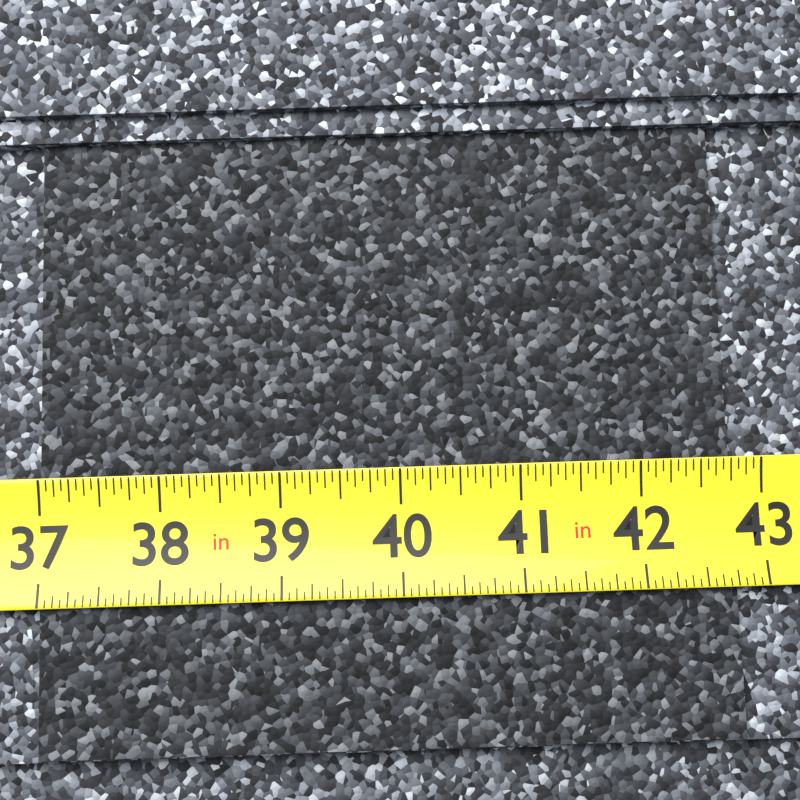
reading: 42.7500 in
